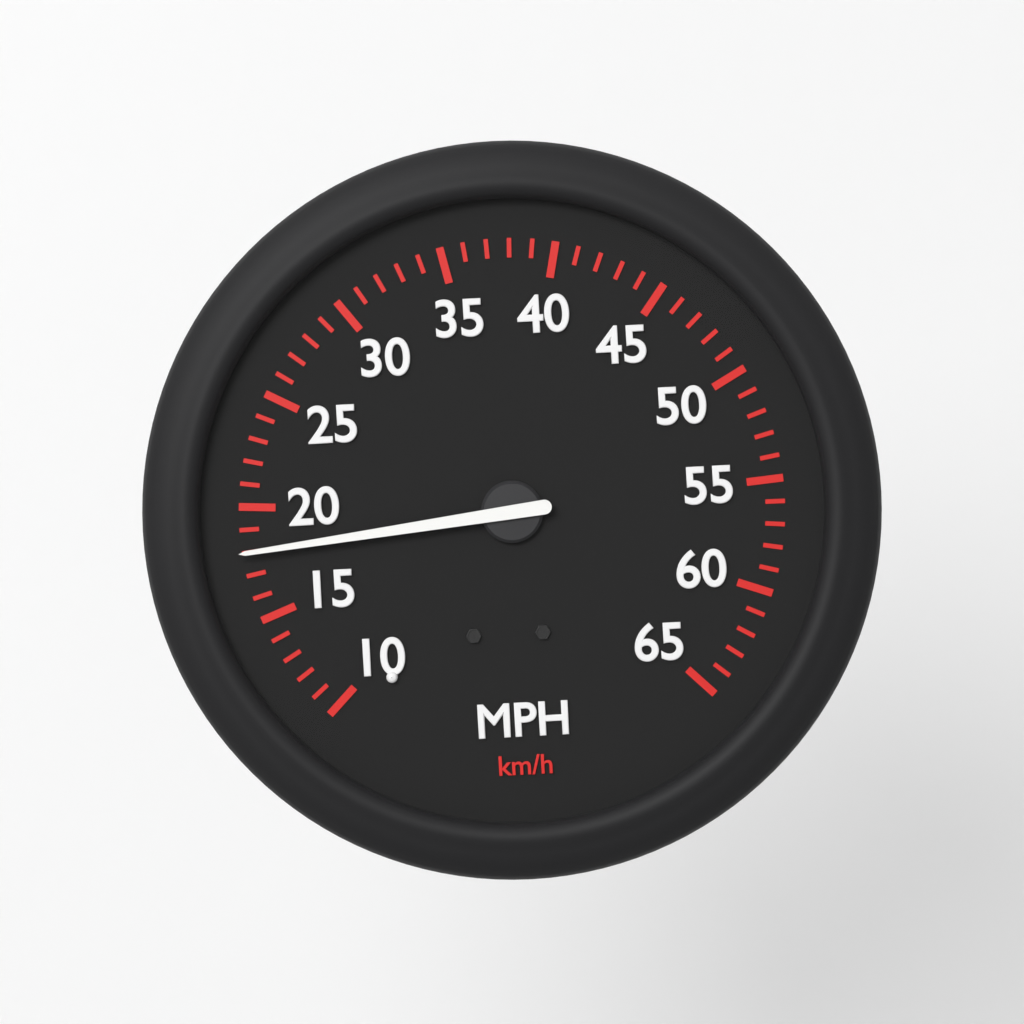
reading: 18 mph
